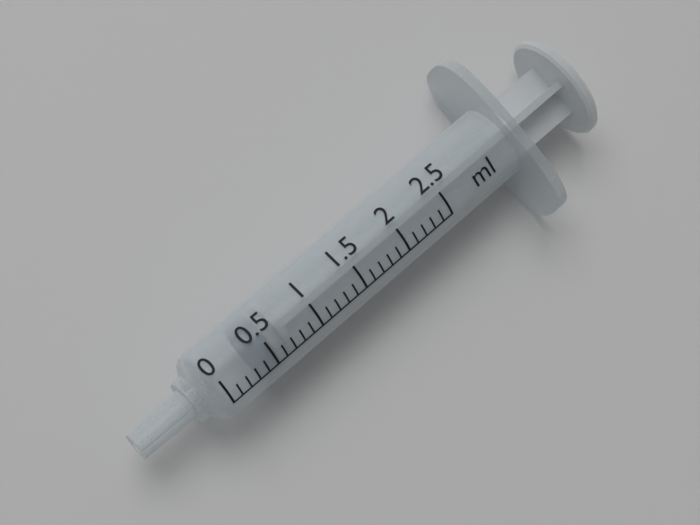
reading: 0.4 ml
